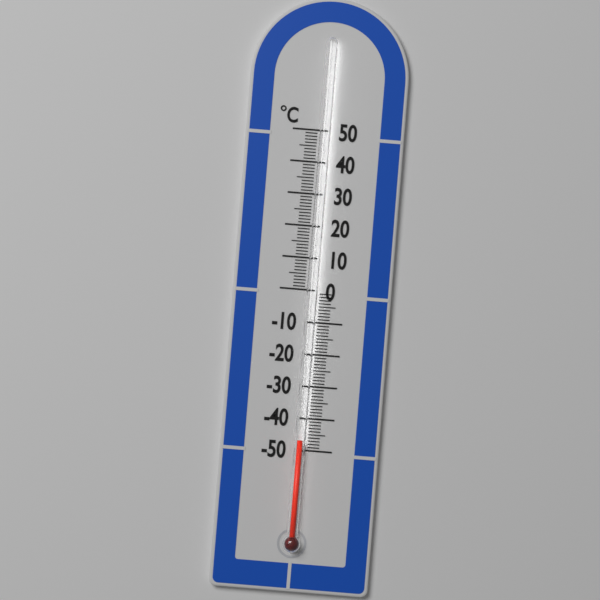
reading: -47 °C
